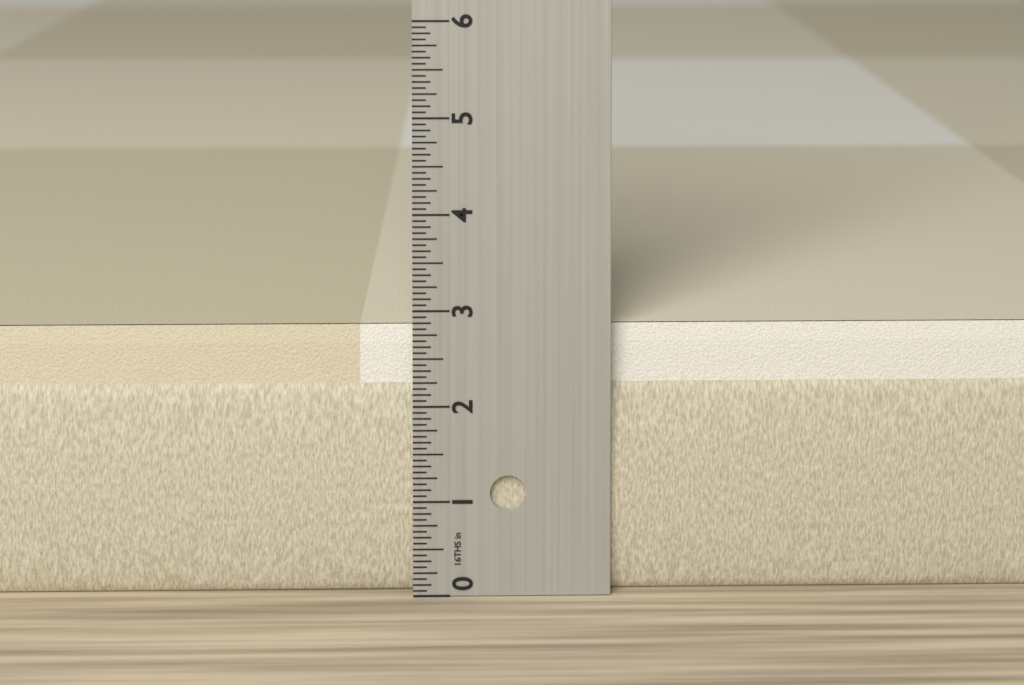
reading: 2.8125 in
